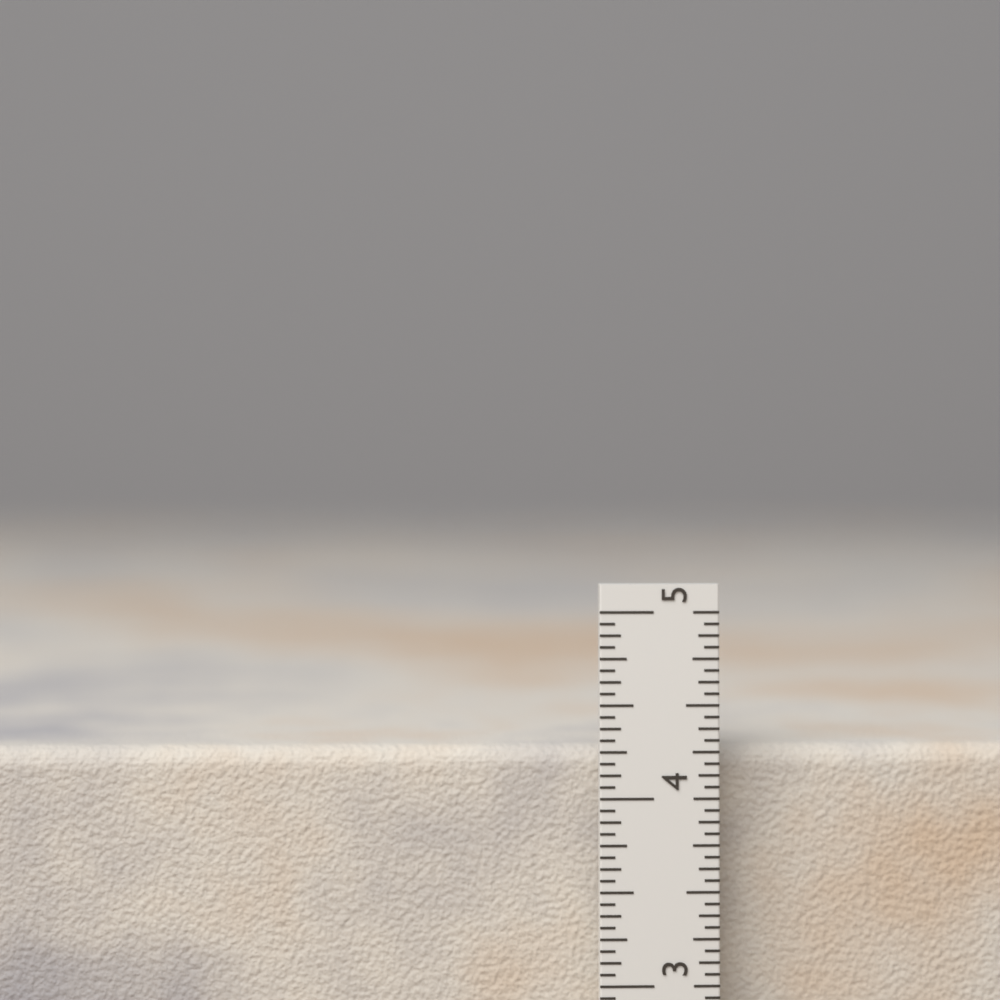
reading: 4.2500 in
